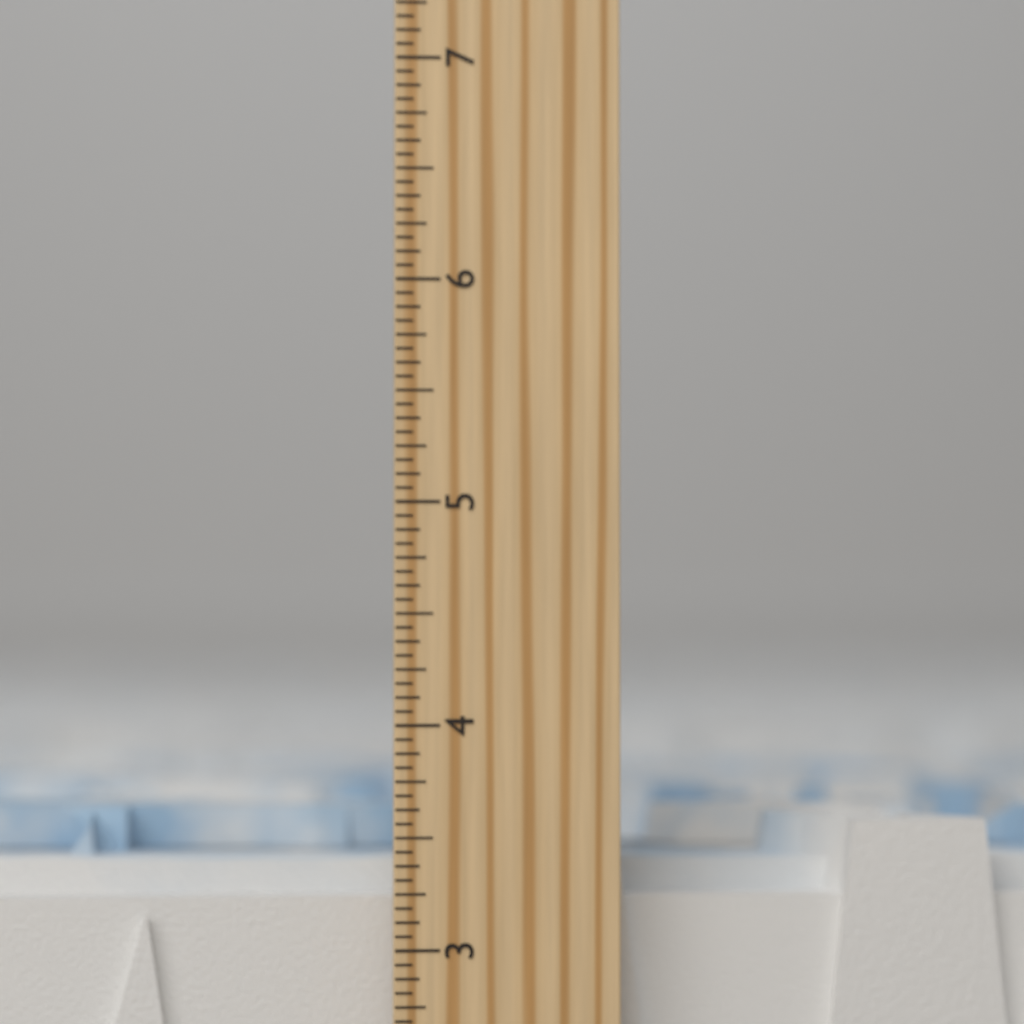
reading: 3.5625 inch
